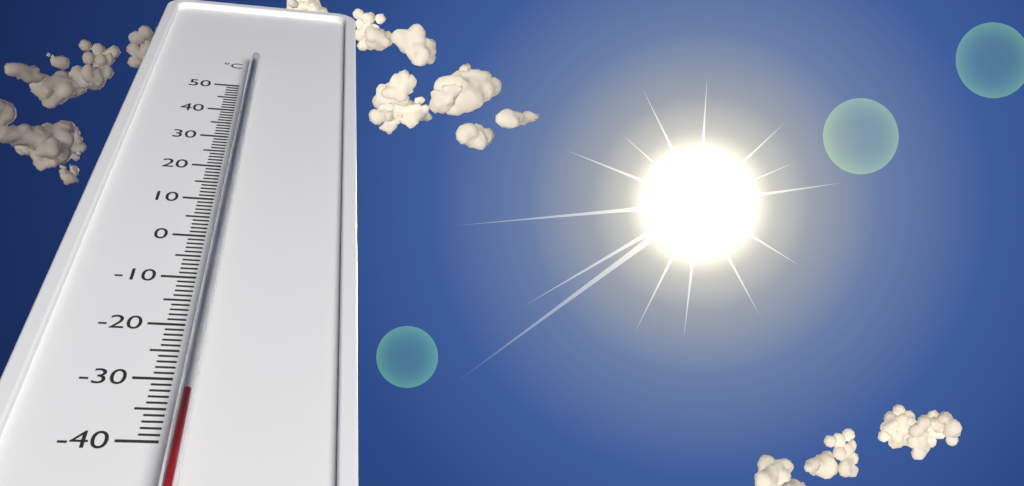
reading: -34 °C
